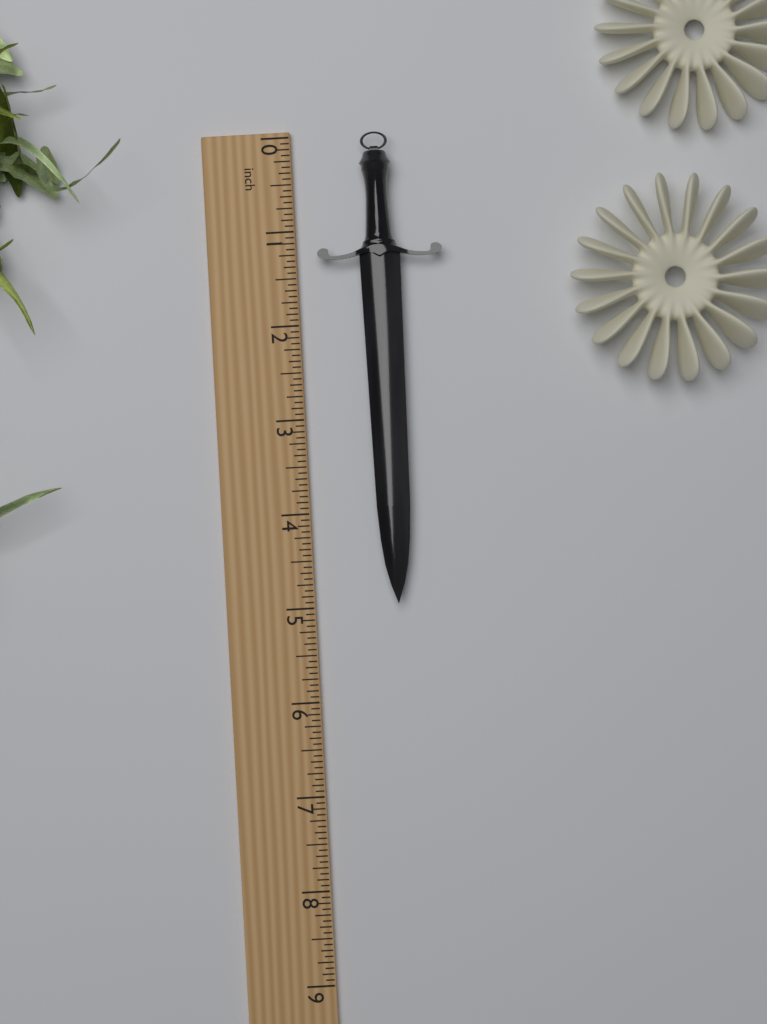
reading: 5.0000 inch
